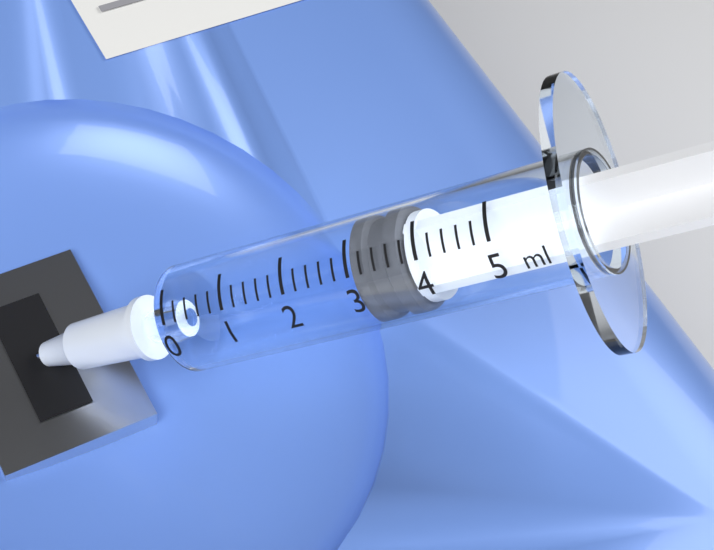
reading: 3.0 ml
